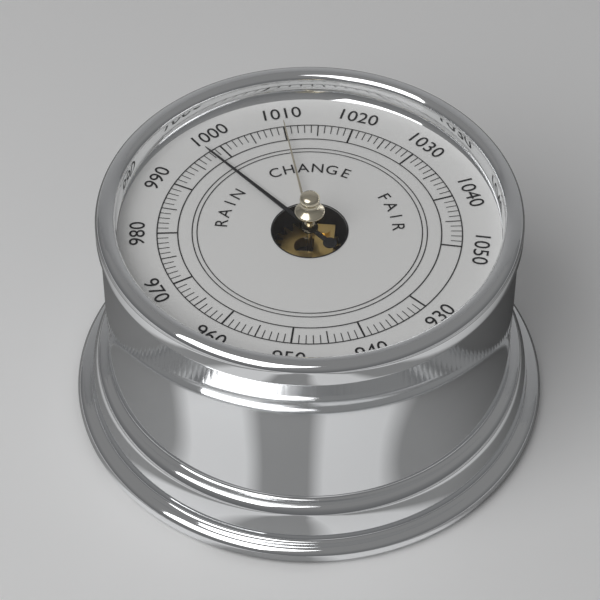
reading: 998 (no unit)
